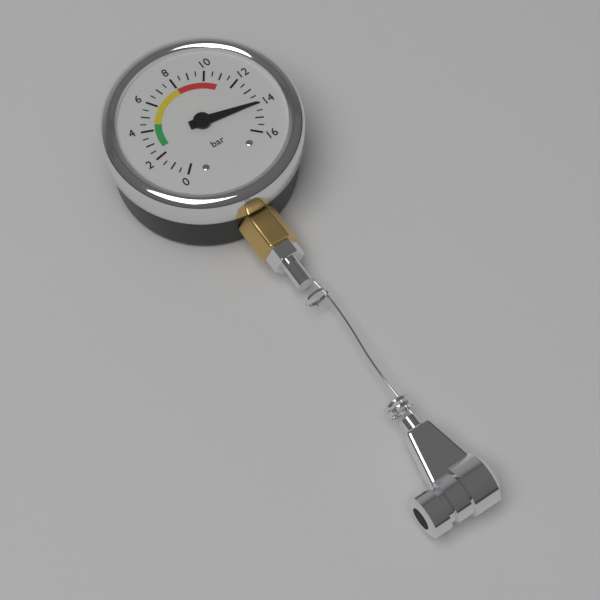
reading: 14.0 bar
